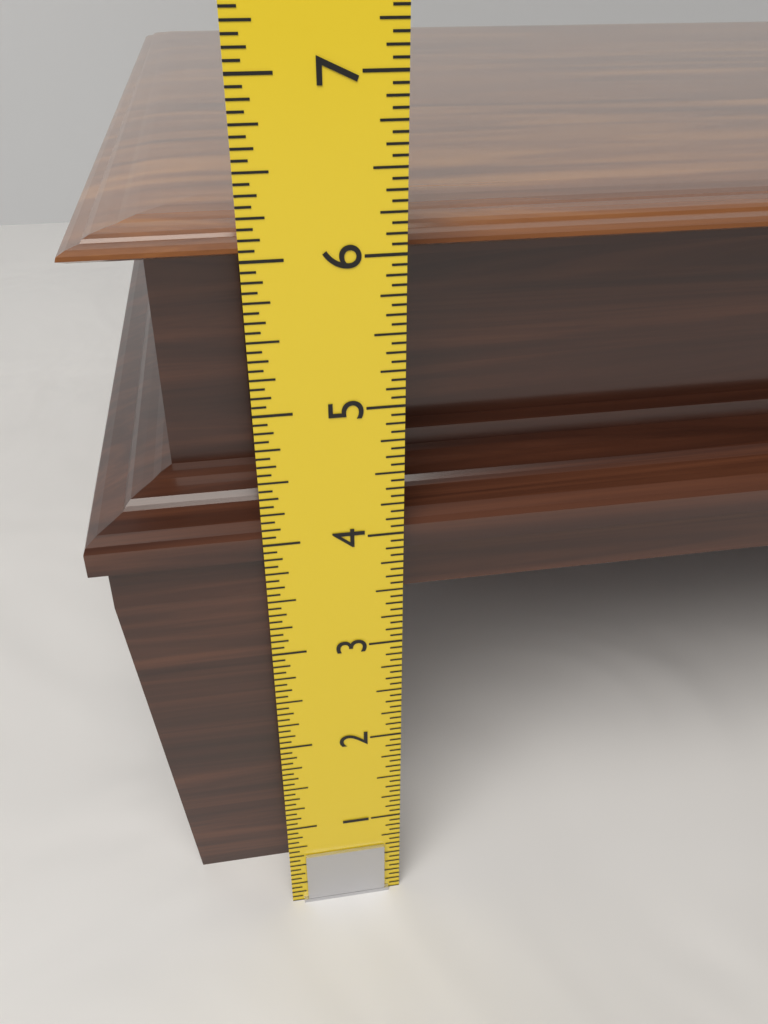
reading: 6.1250 in
